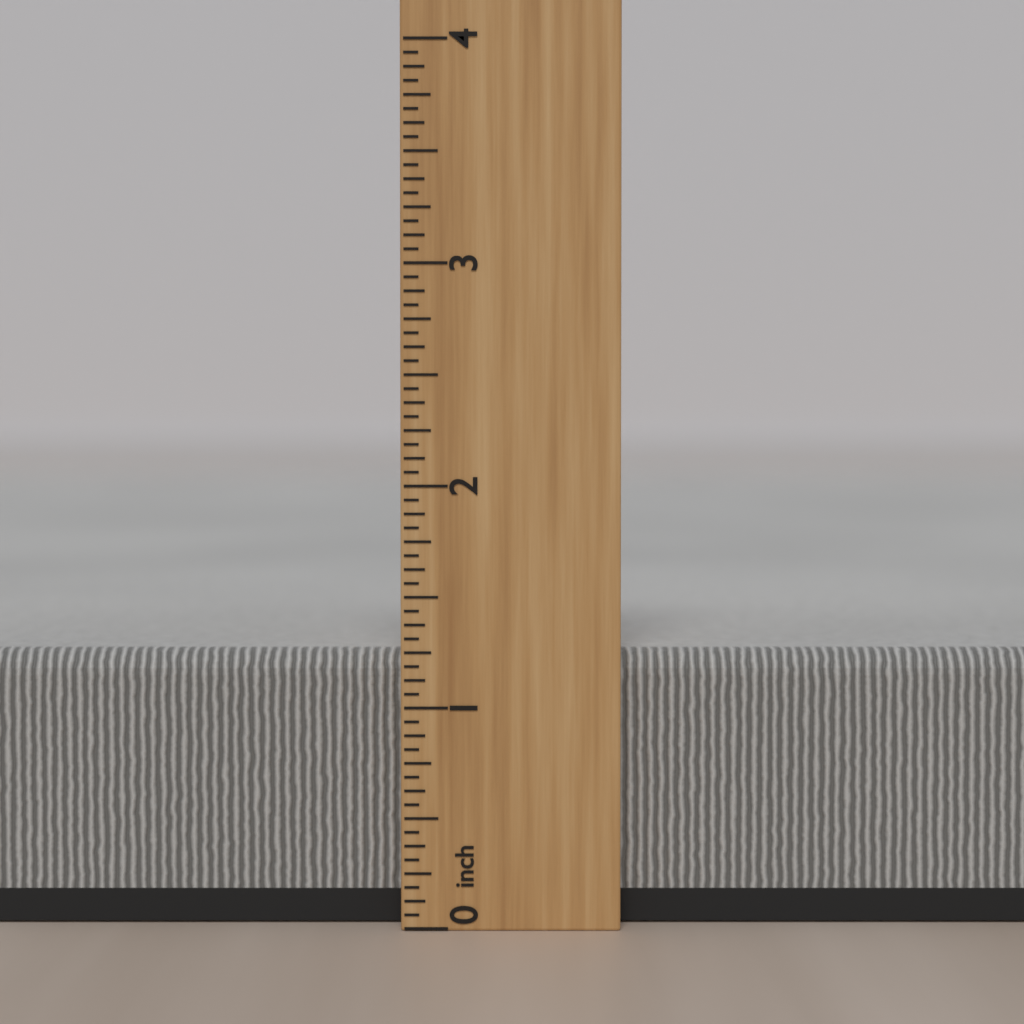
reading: 1.2500 inch
